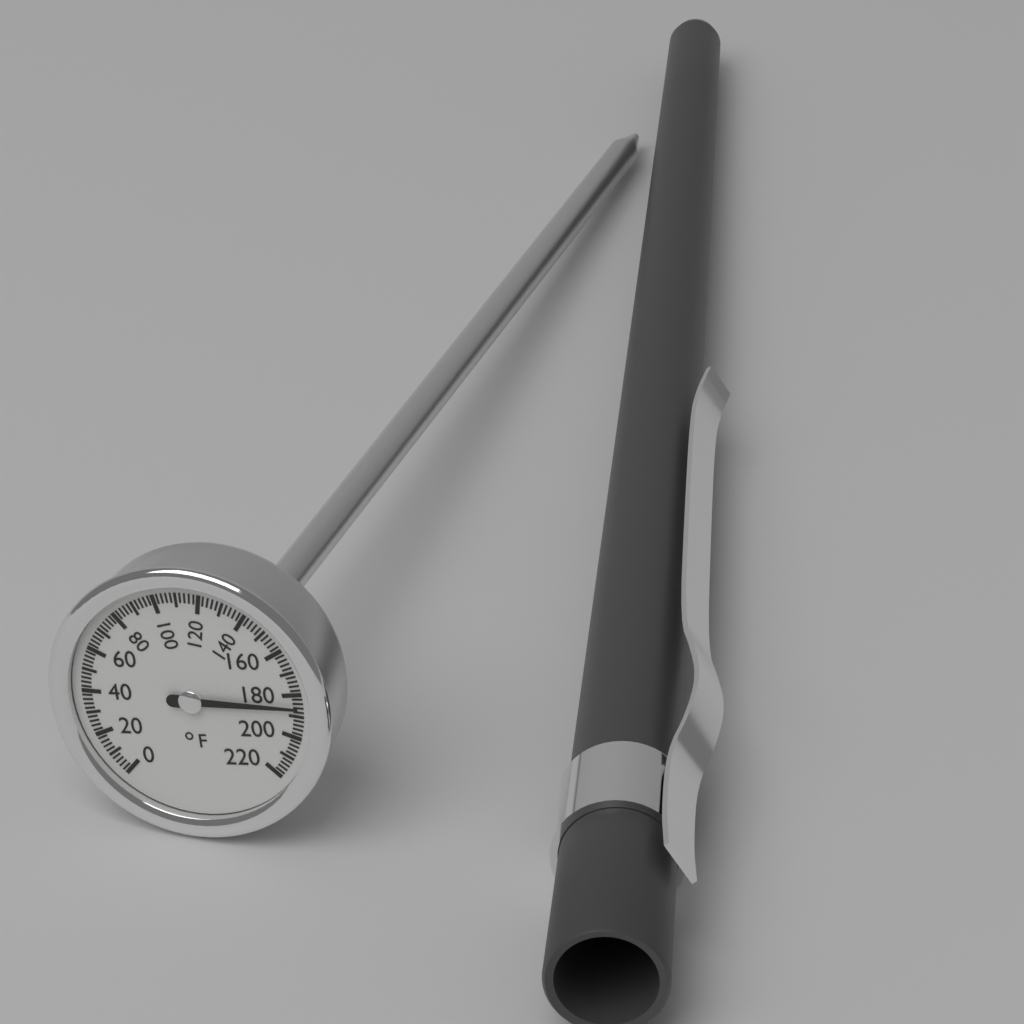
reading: 186 °F
